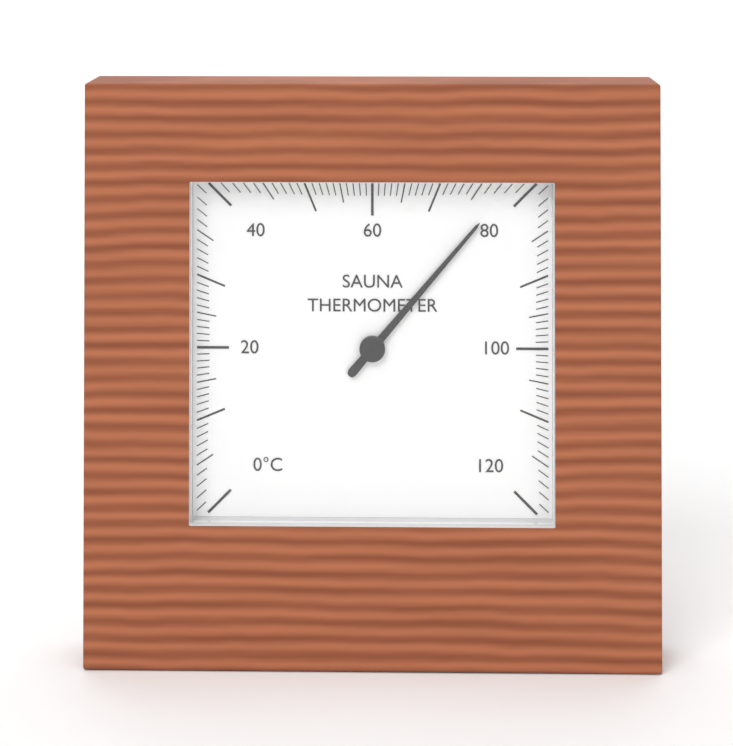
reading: 78 °C
